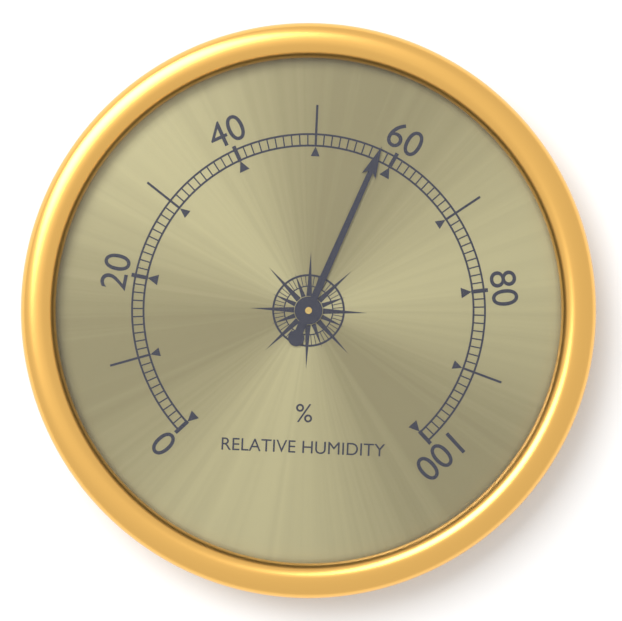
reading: 58 %
